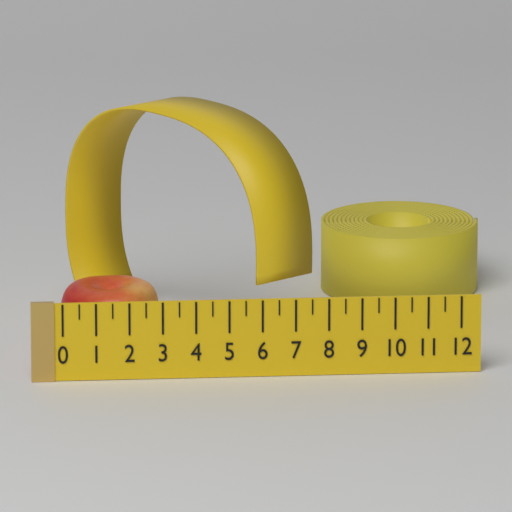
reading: 3.0 (no unit)
